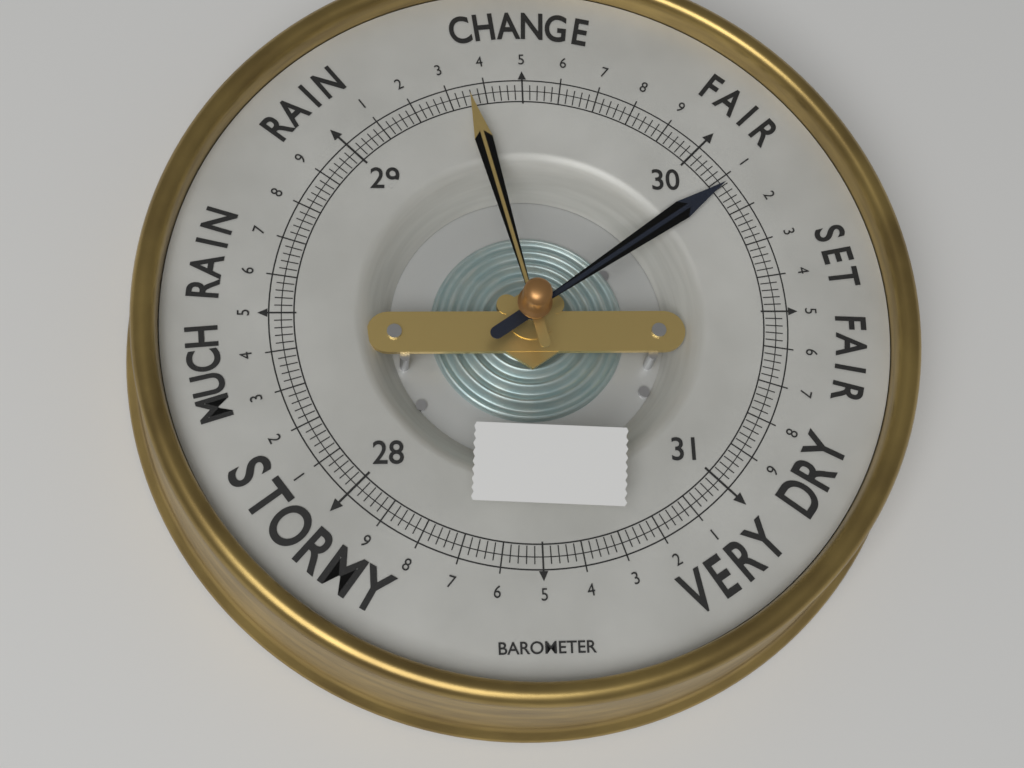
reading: 30.12 (no unit)
